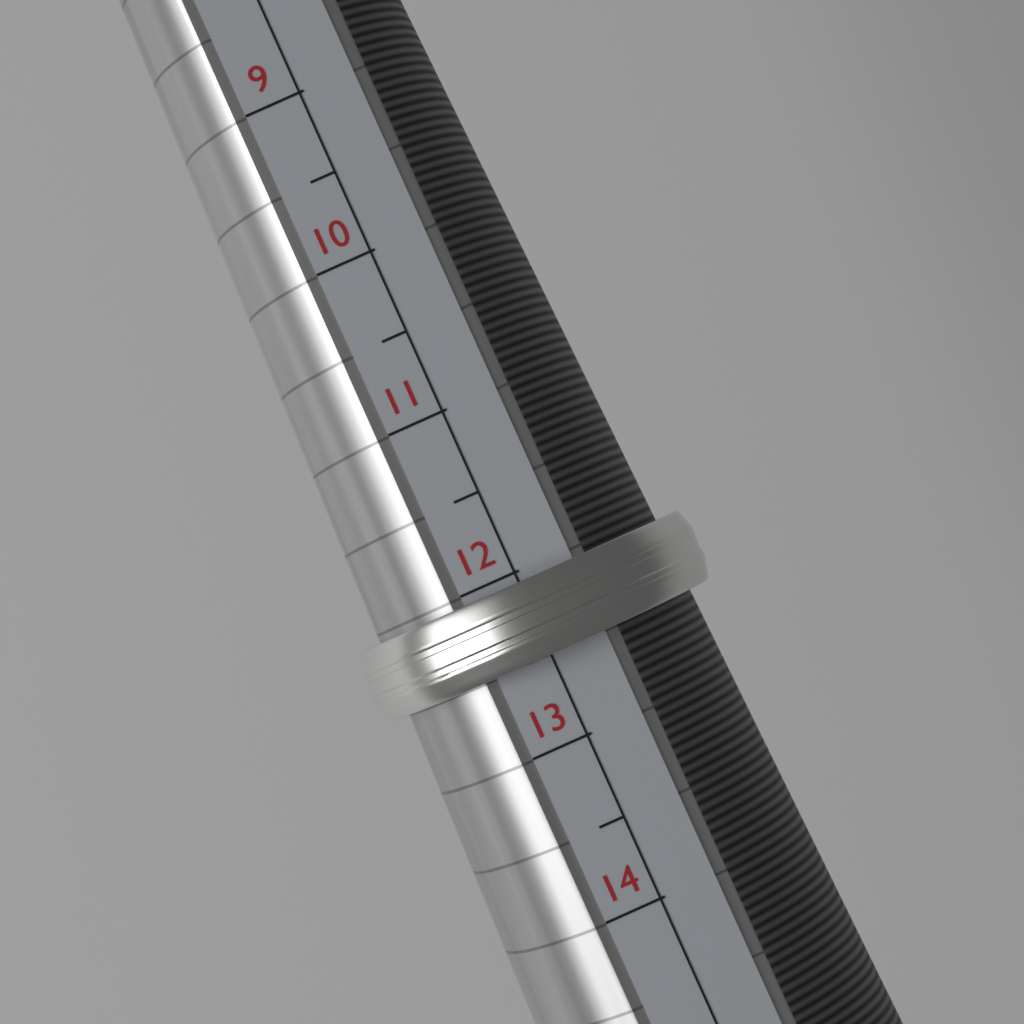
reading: 12.5 (no unit)
